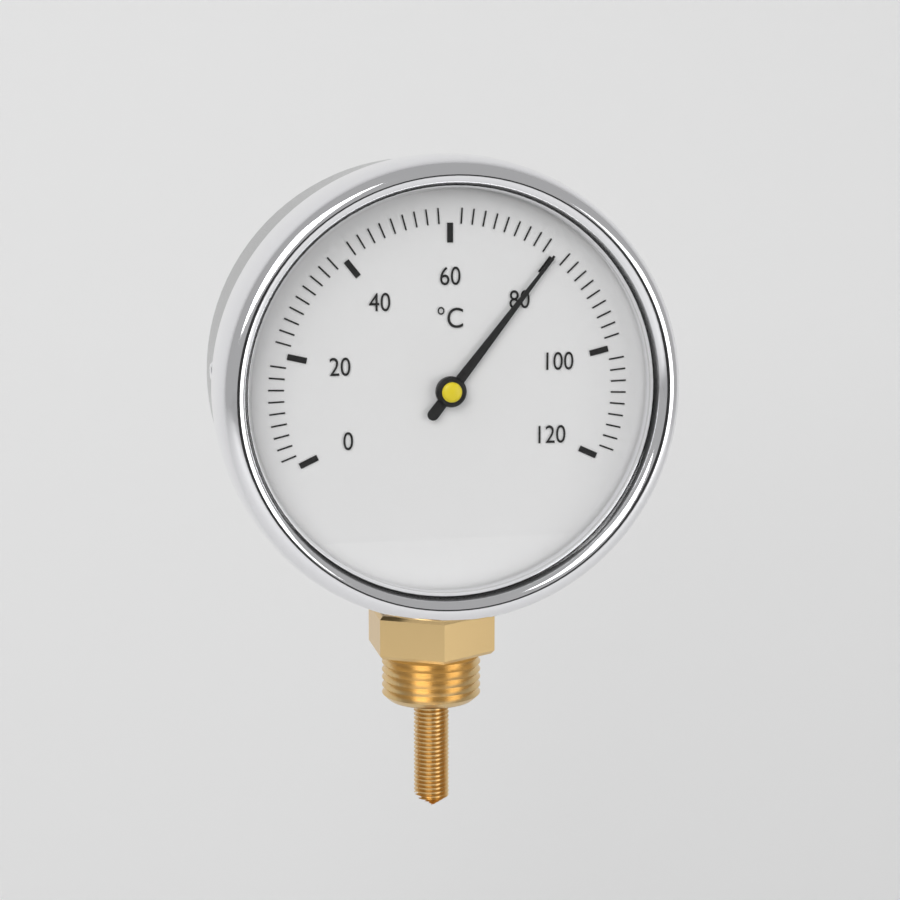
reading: 80 °C
